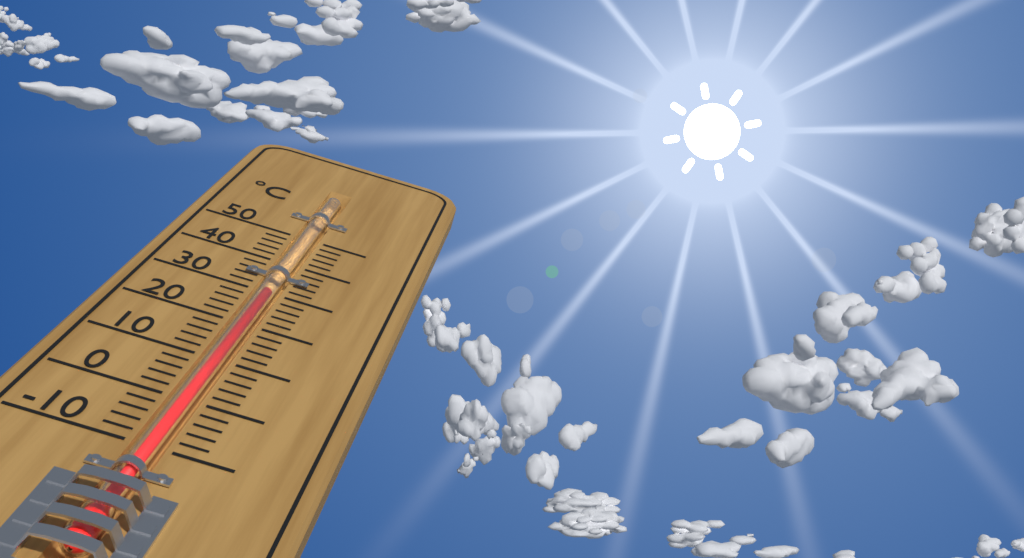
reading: 30 °C
